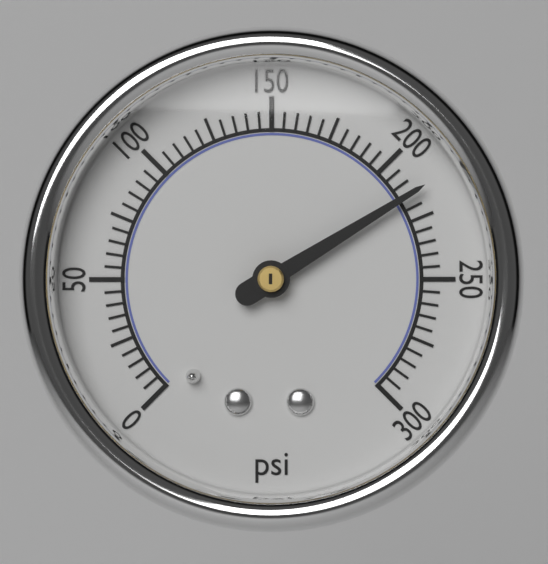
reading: 215 psi
